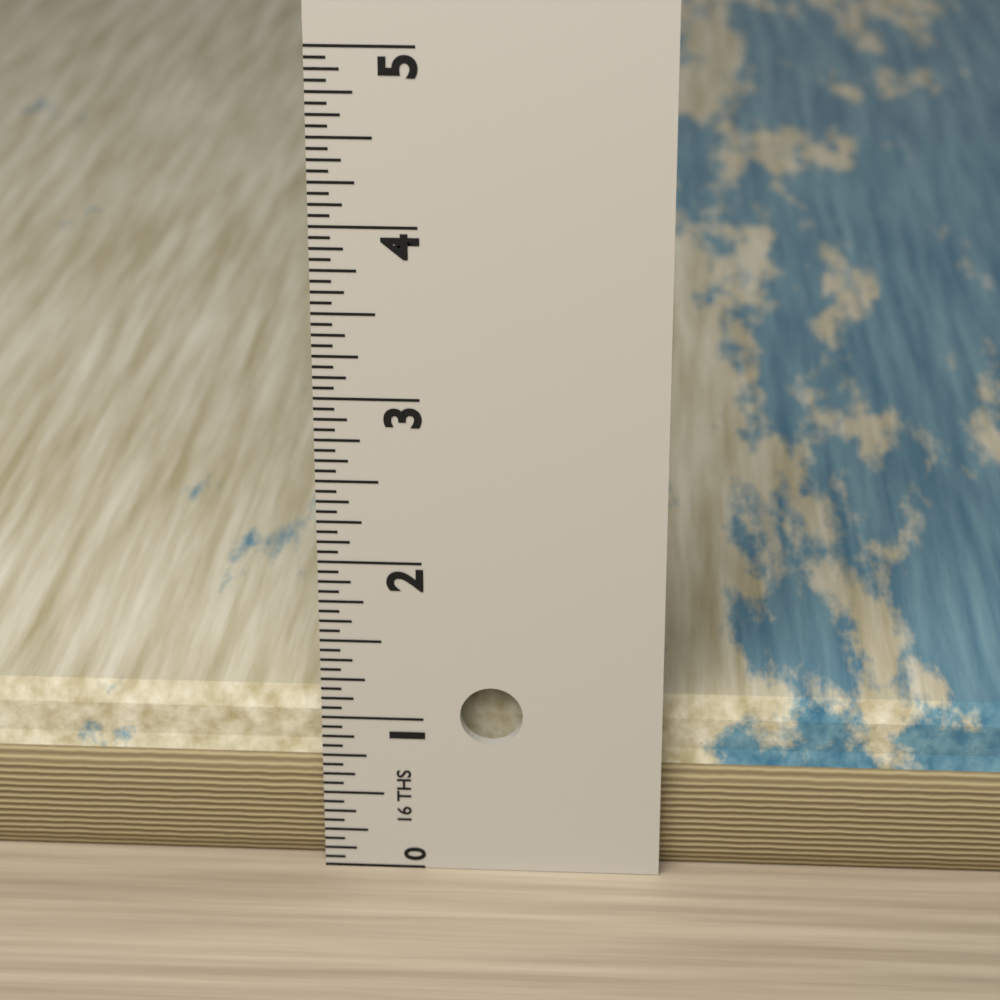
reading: 1.0625 in
